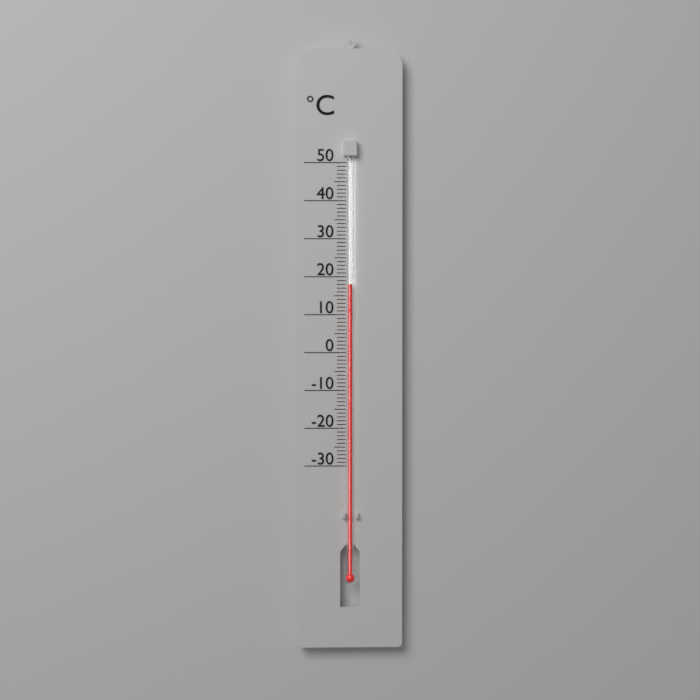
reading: 18 °C
